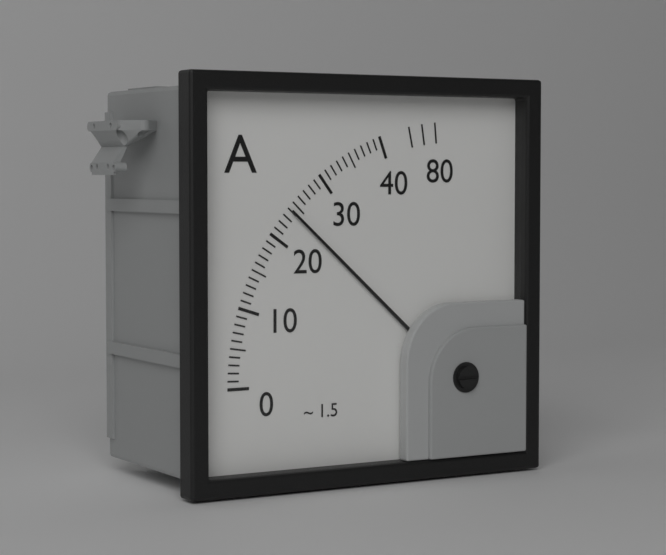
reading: 24 A
